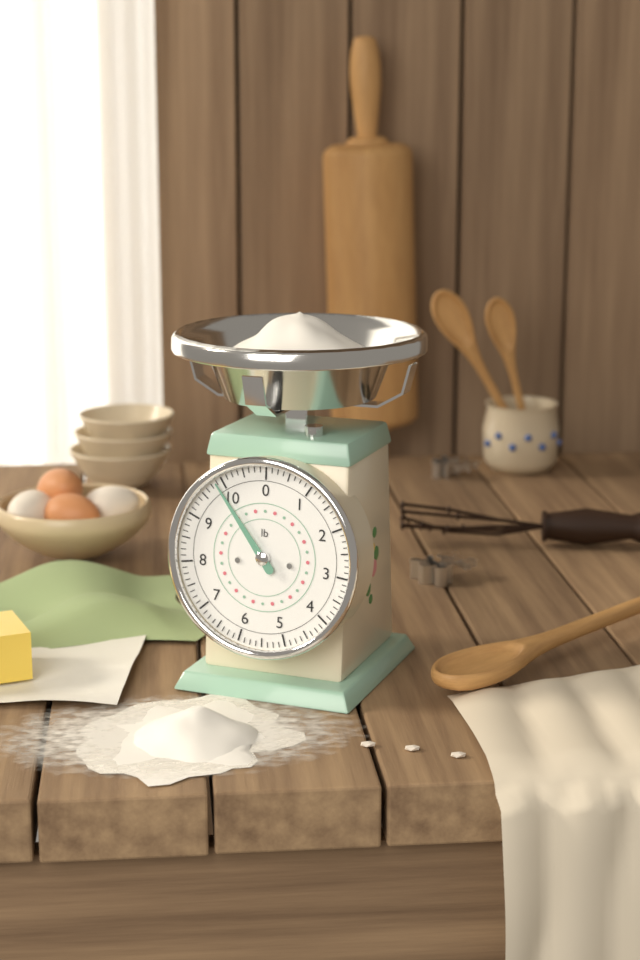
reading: 9.875 lb
